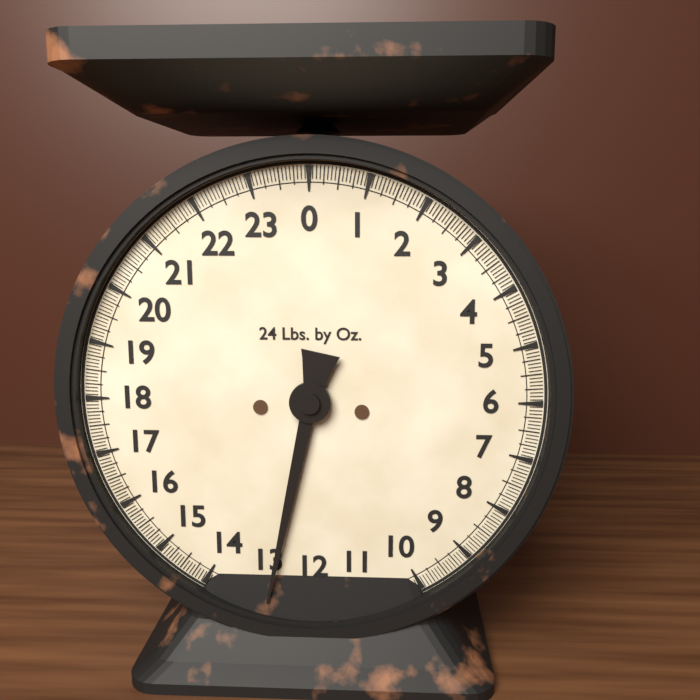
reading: 12.8125 lb
